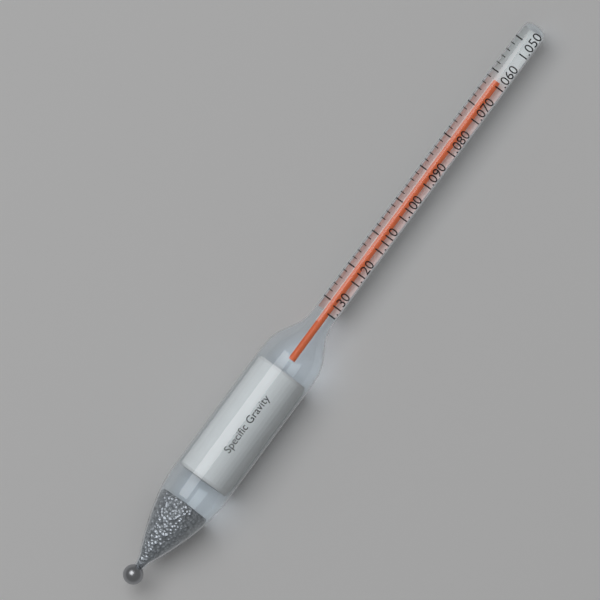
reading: 1.062 (no unit)
